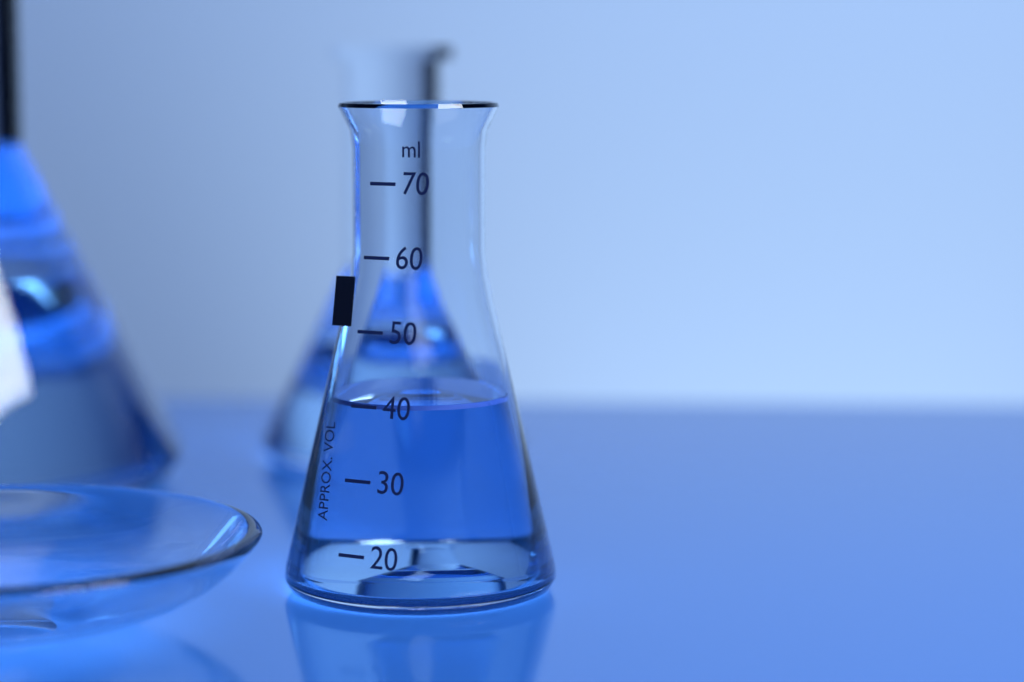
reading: 40 ml
